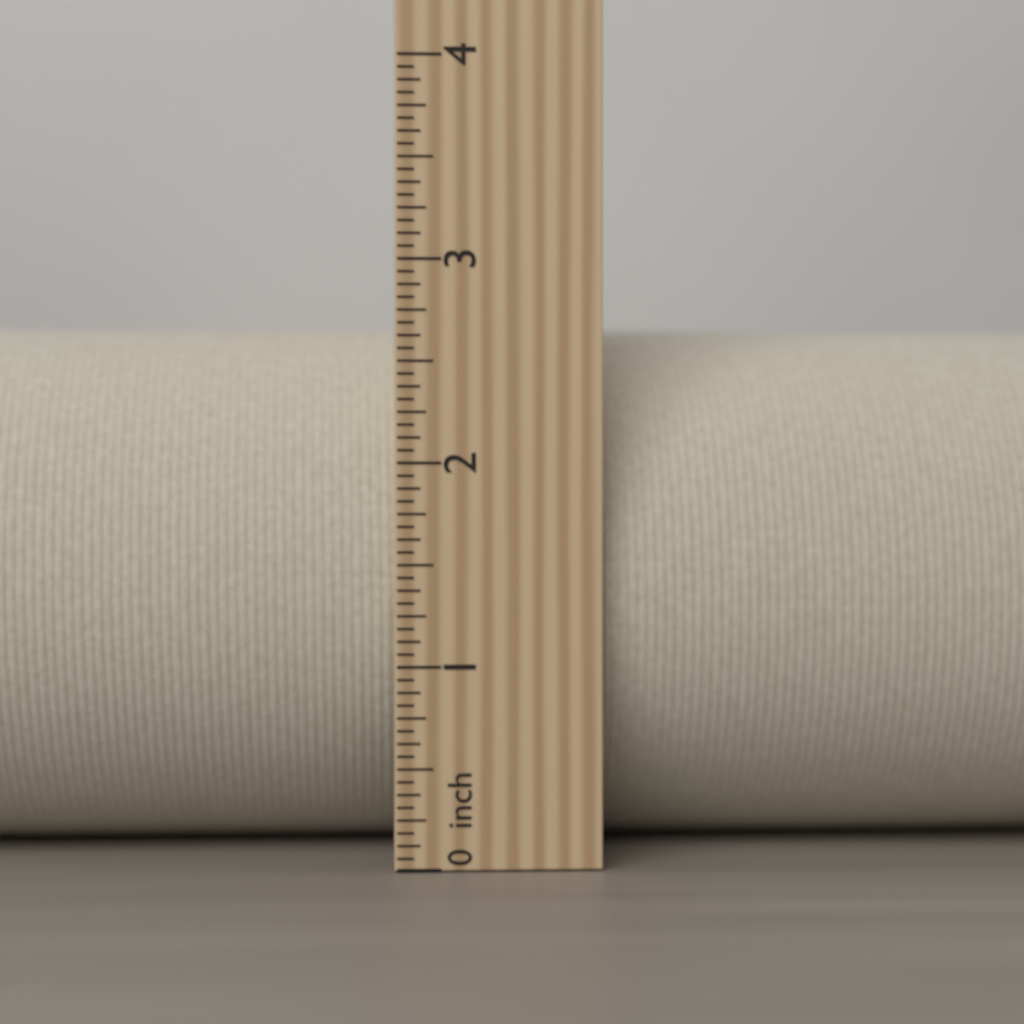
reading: 2.7500 inch
